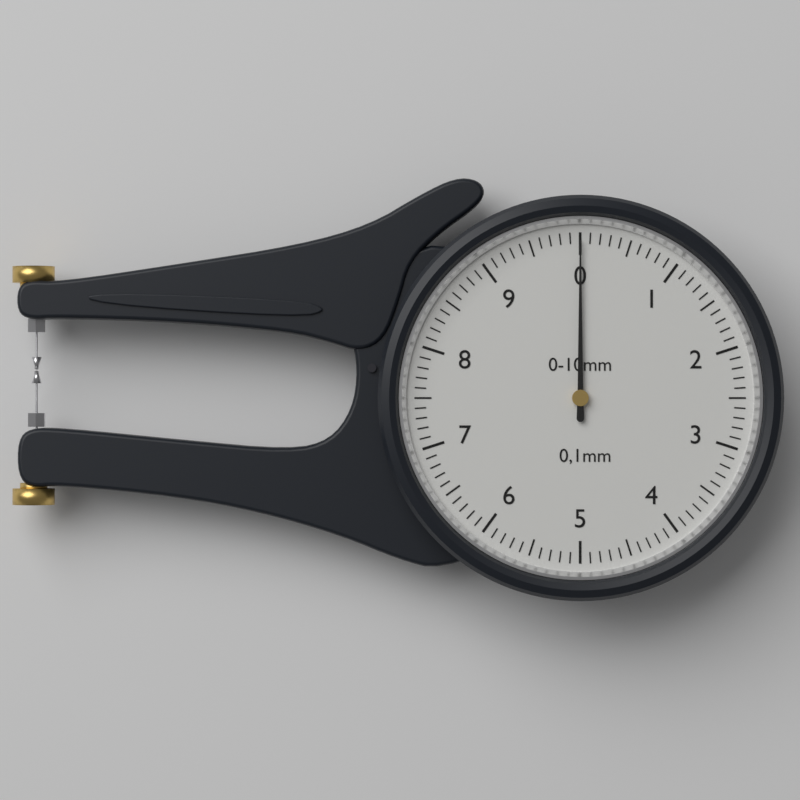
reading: 0.0 mm
